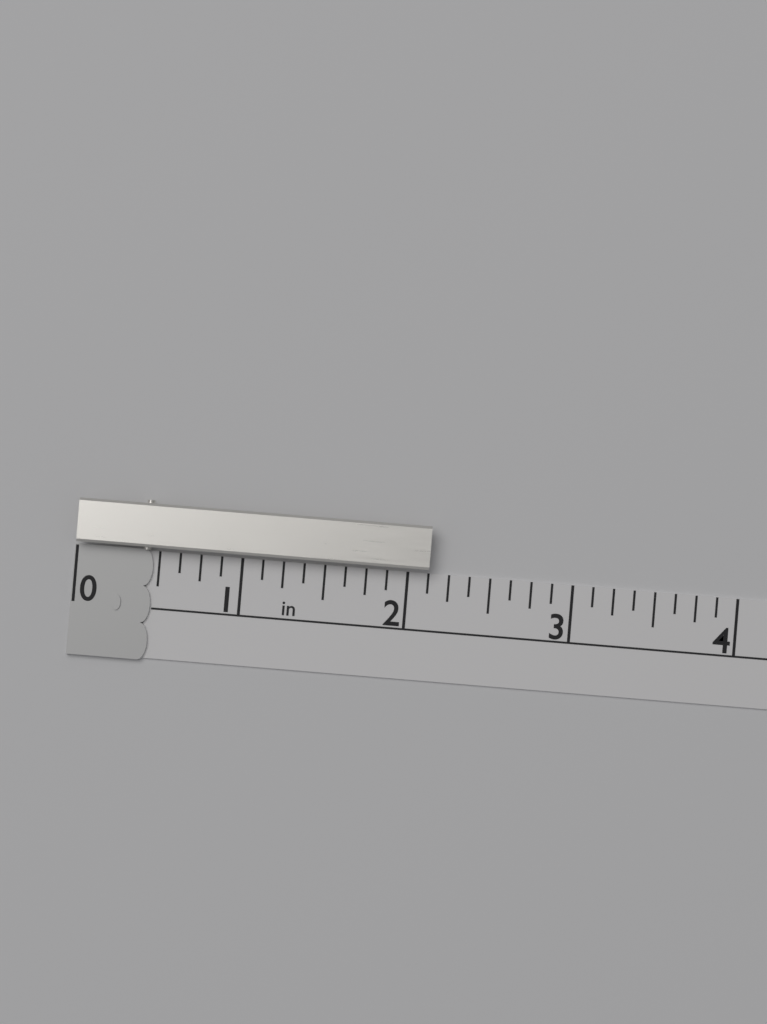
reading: 2.125 in
